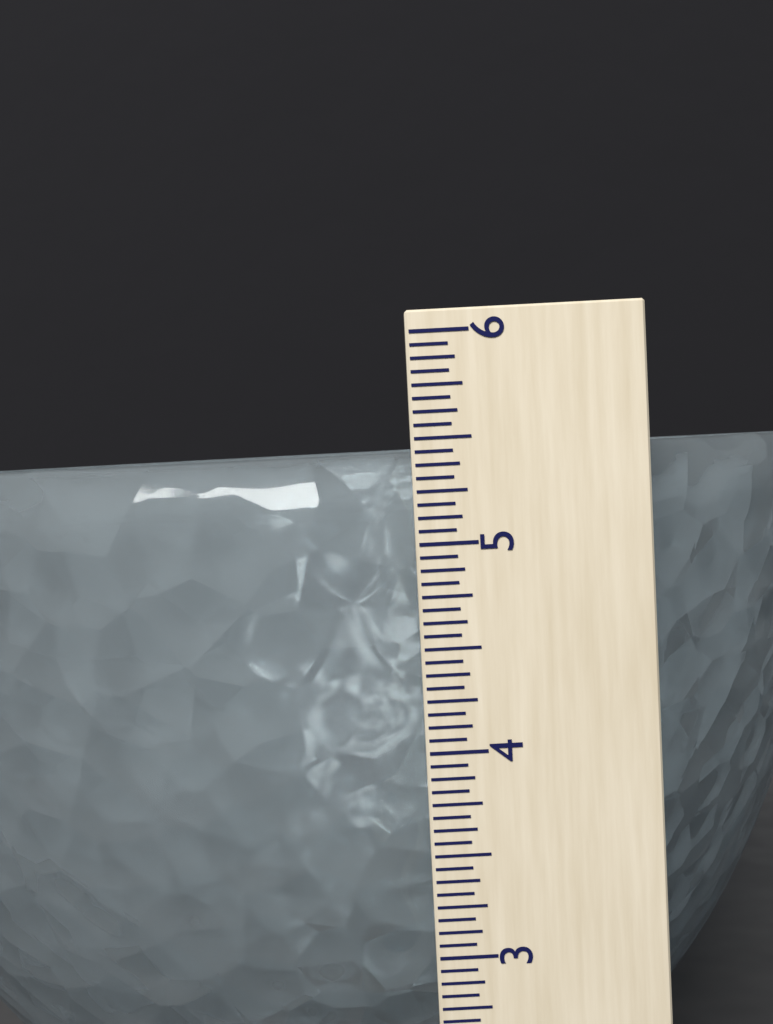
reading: 5.4375 (no unit)
